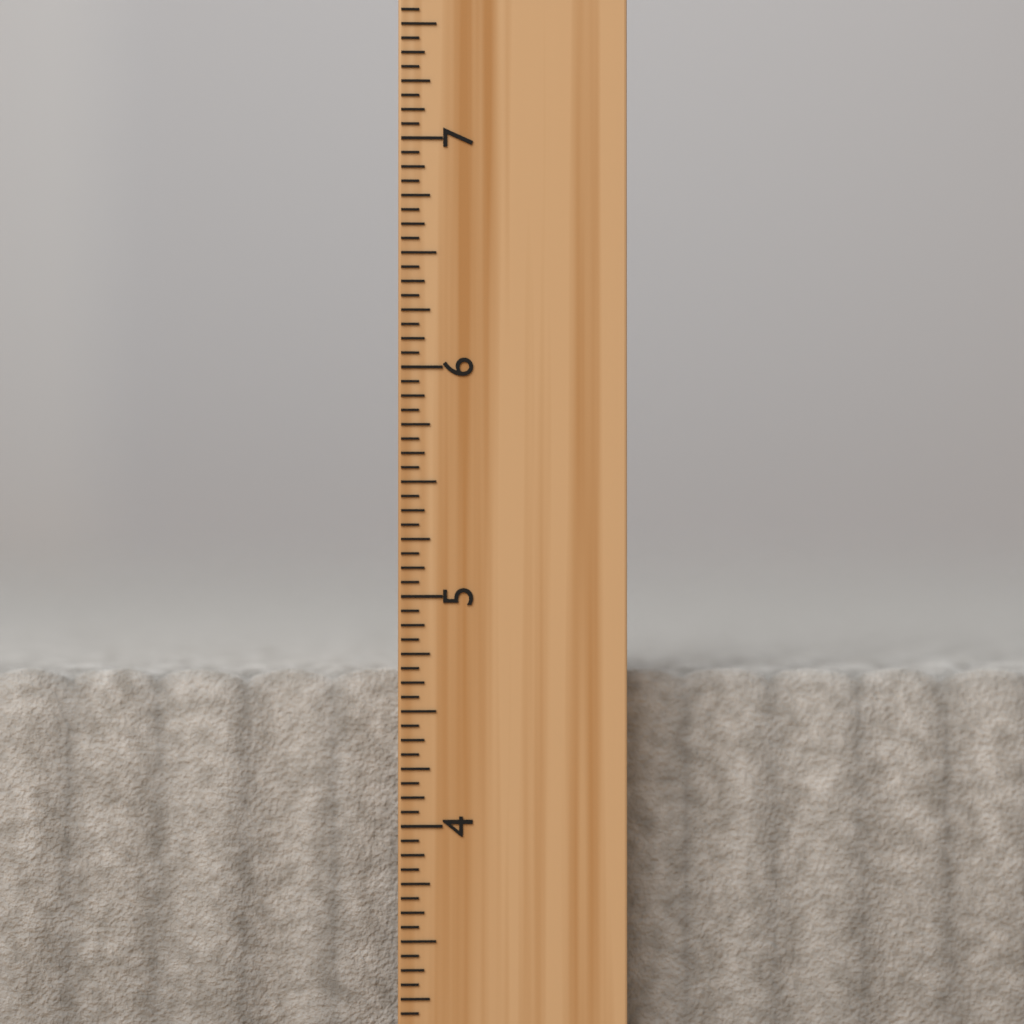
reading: 4.6875 inch
